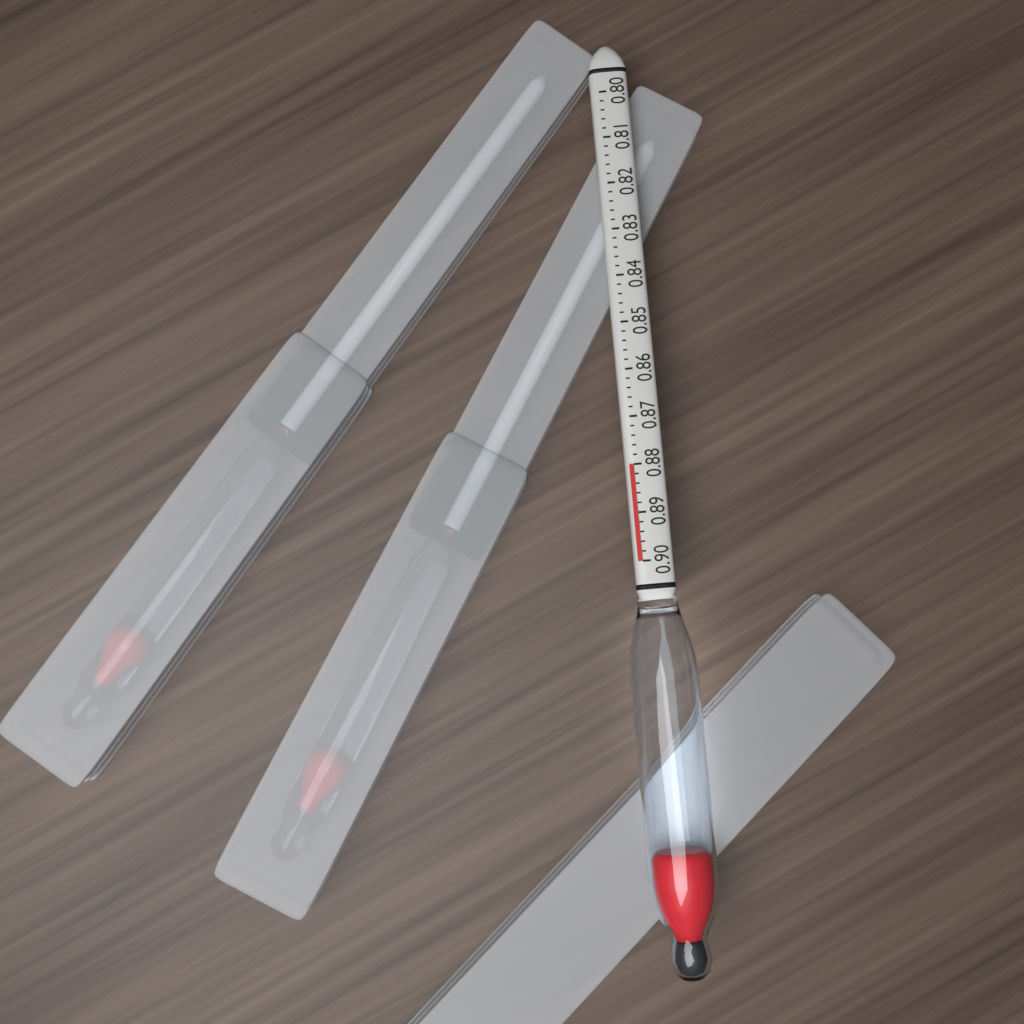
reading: 0.880 (no unit)
